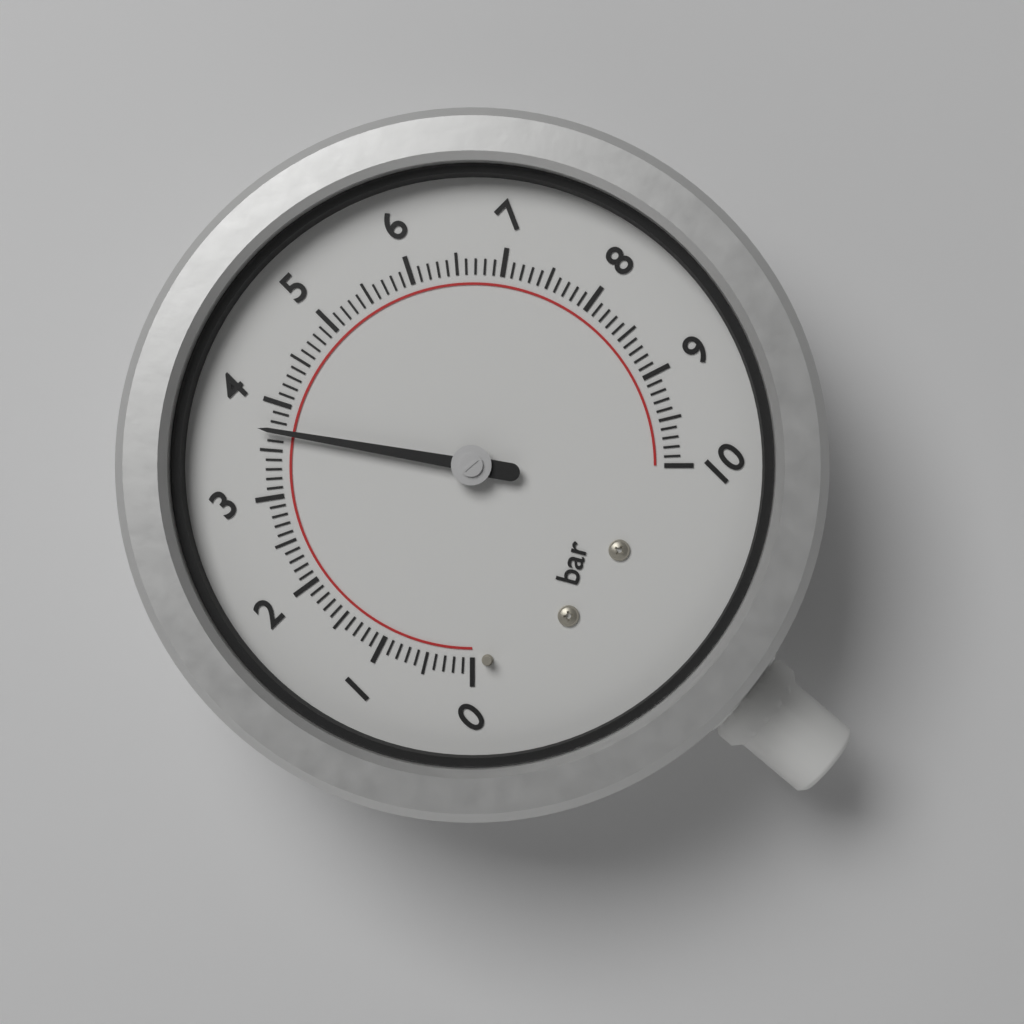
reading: 3.7 bar
